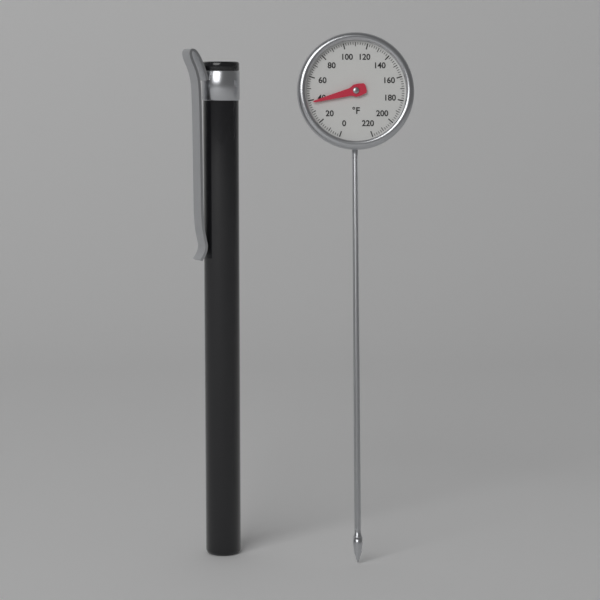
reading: 38 °F
